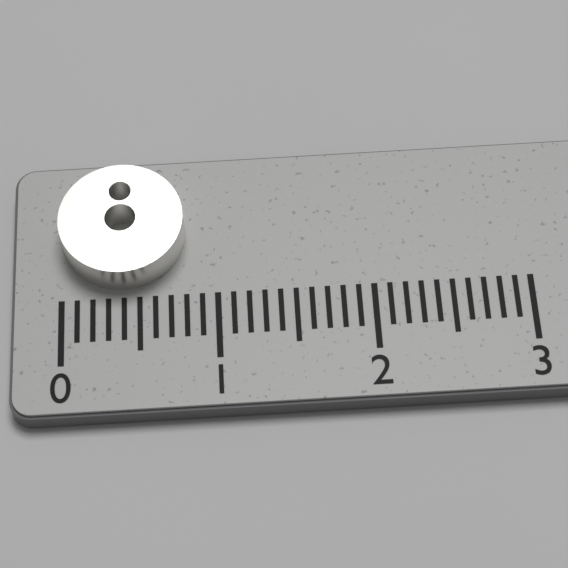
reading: 0.8 (no unit)
